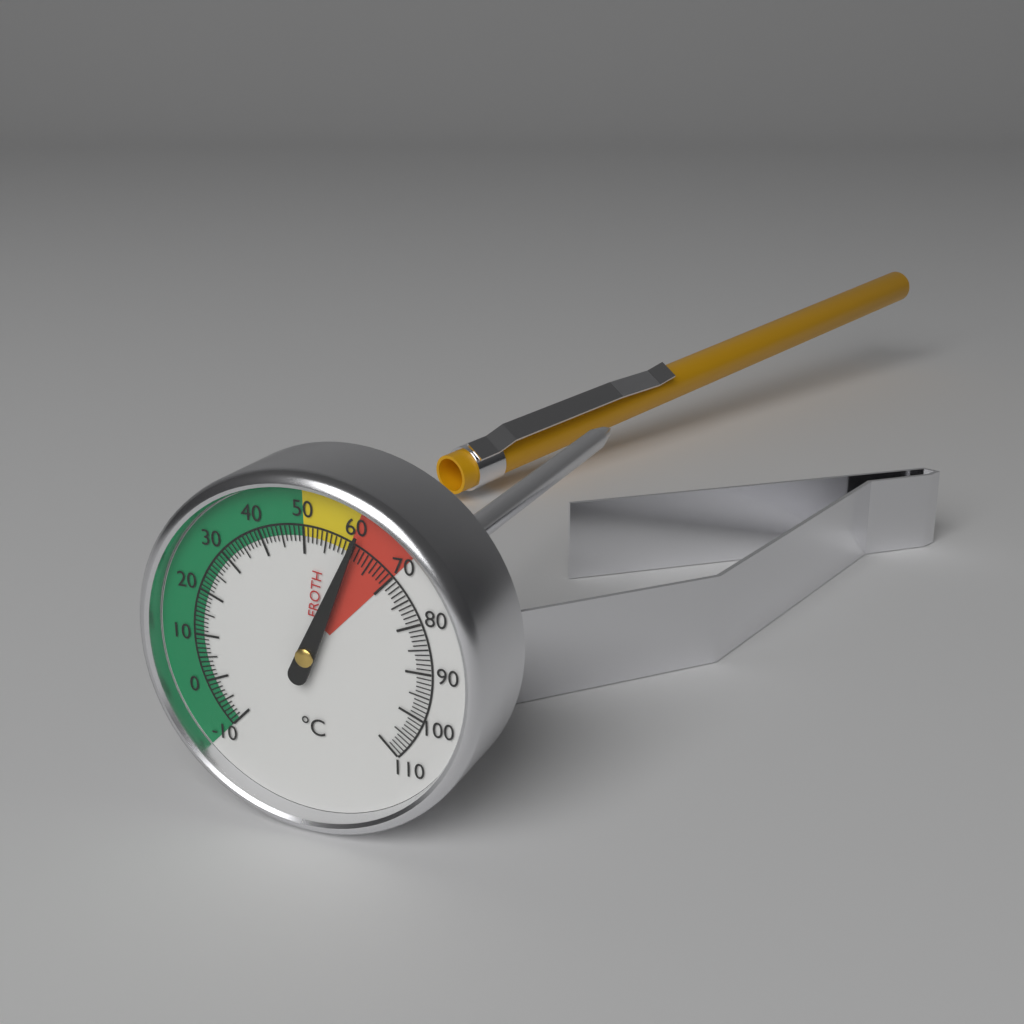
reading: 61 °C
